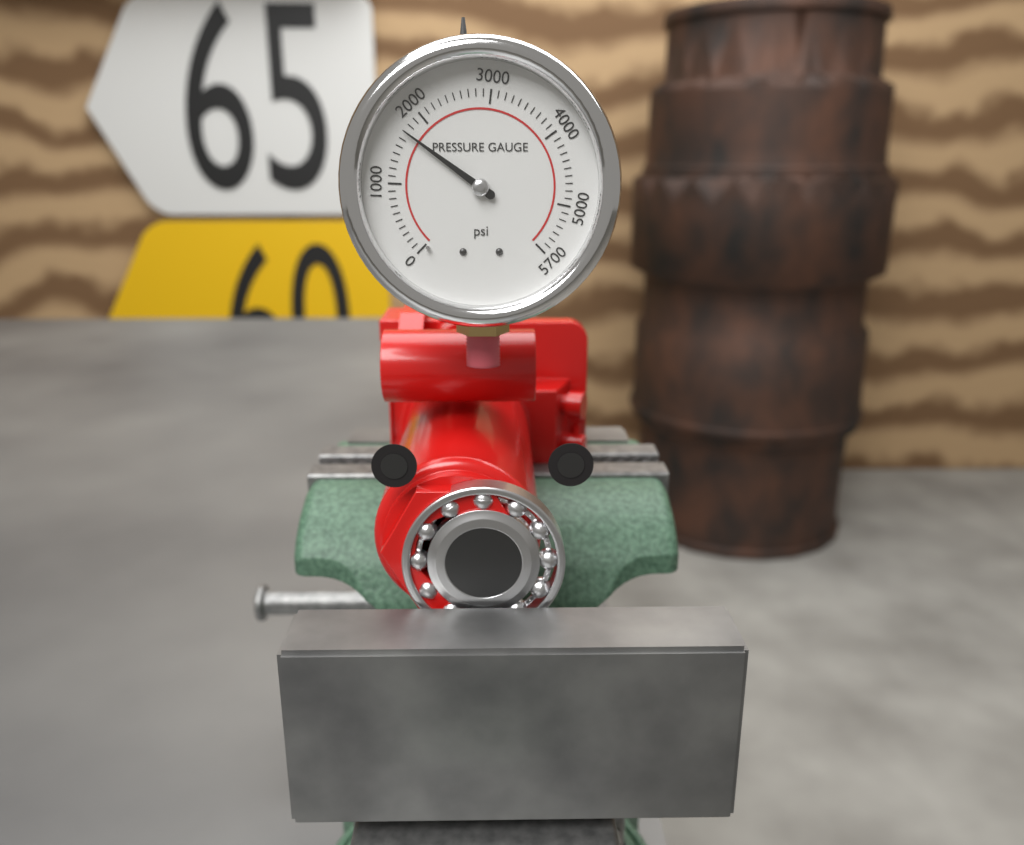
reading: 1700 psi
